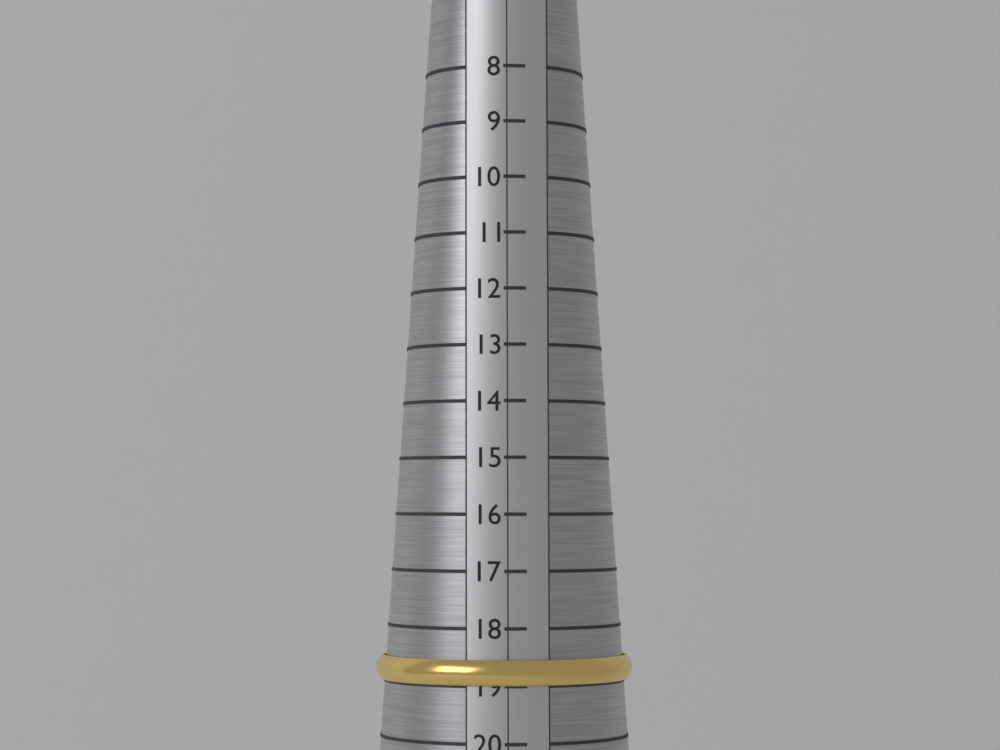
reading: 19 (no unit)
